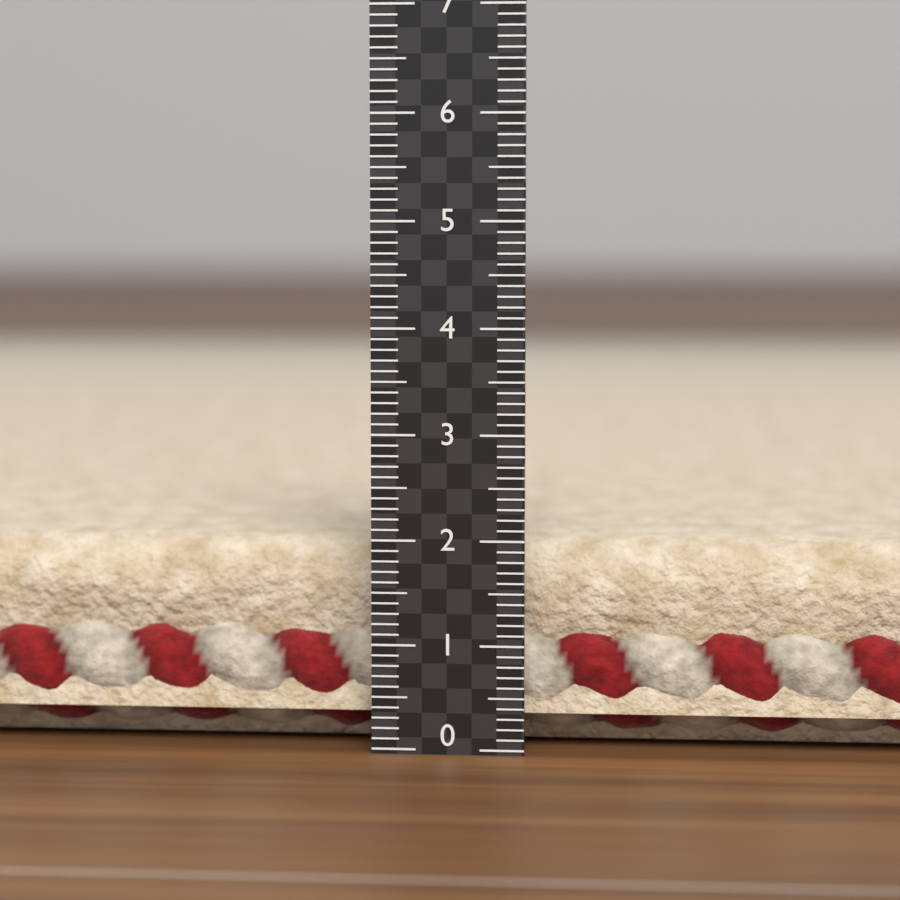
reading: 1.9 (no unit)
